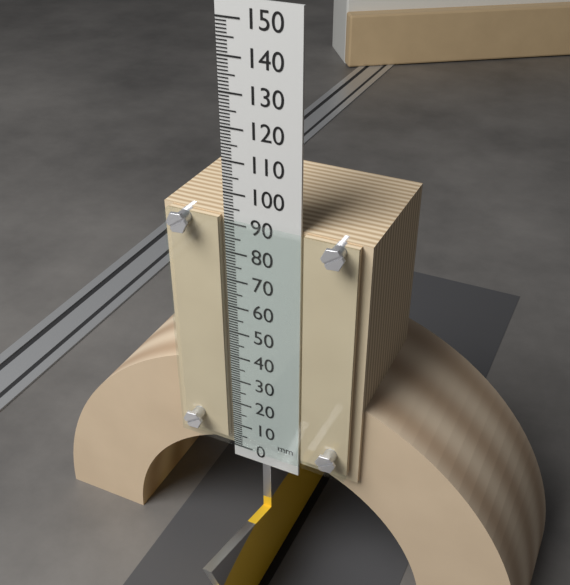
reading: 92 mm
